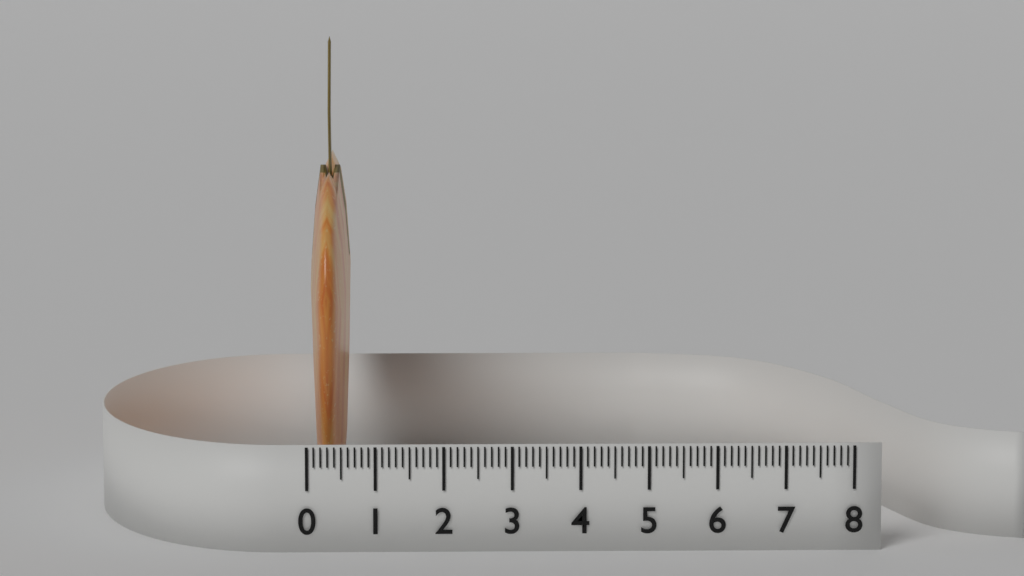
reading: 0.6 (no unit)
